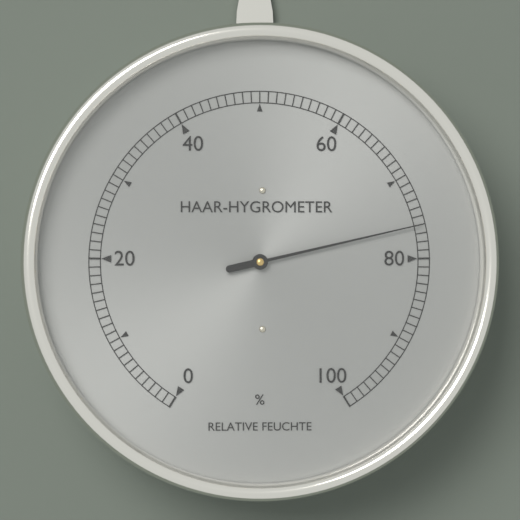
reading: 76 %
